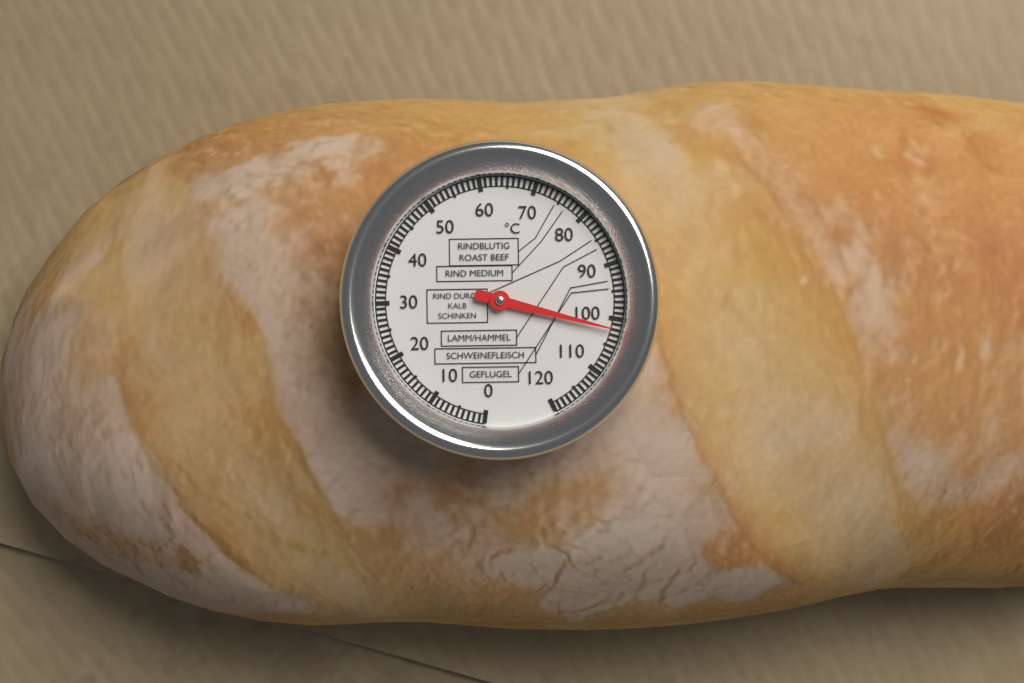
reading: 102 °C
